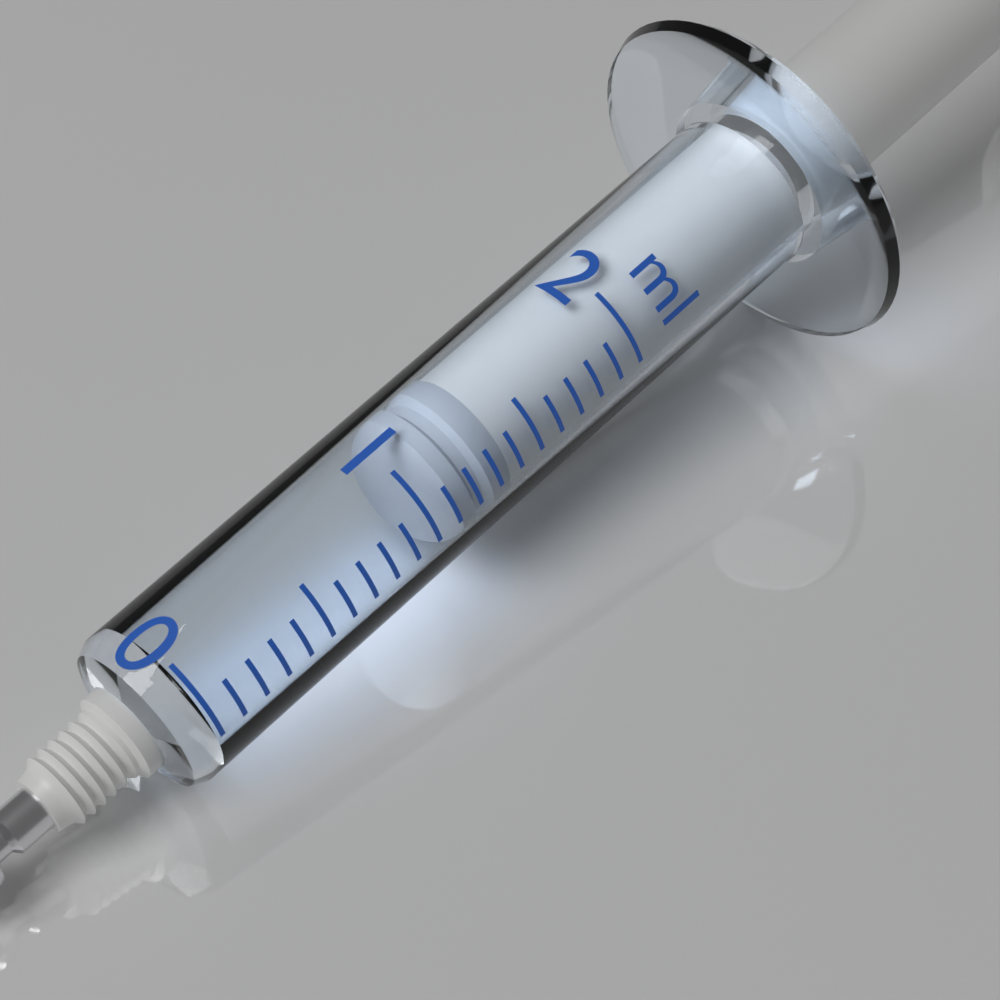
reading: 1.1 ml
